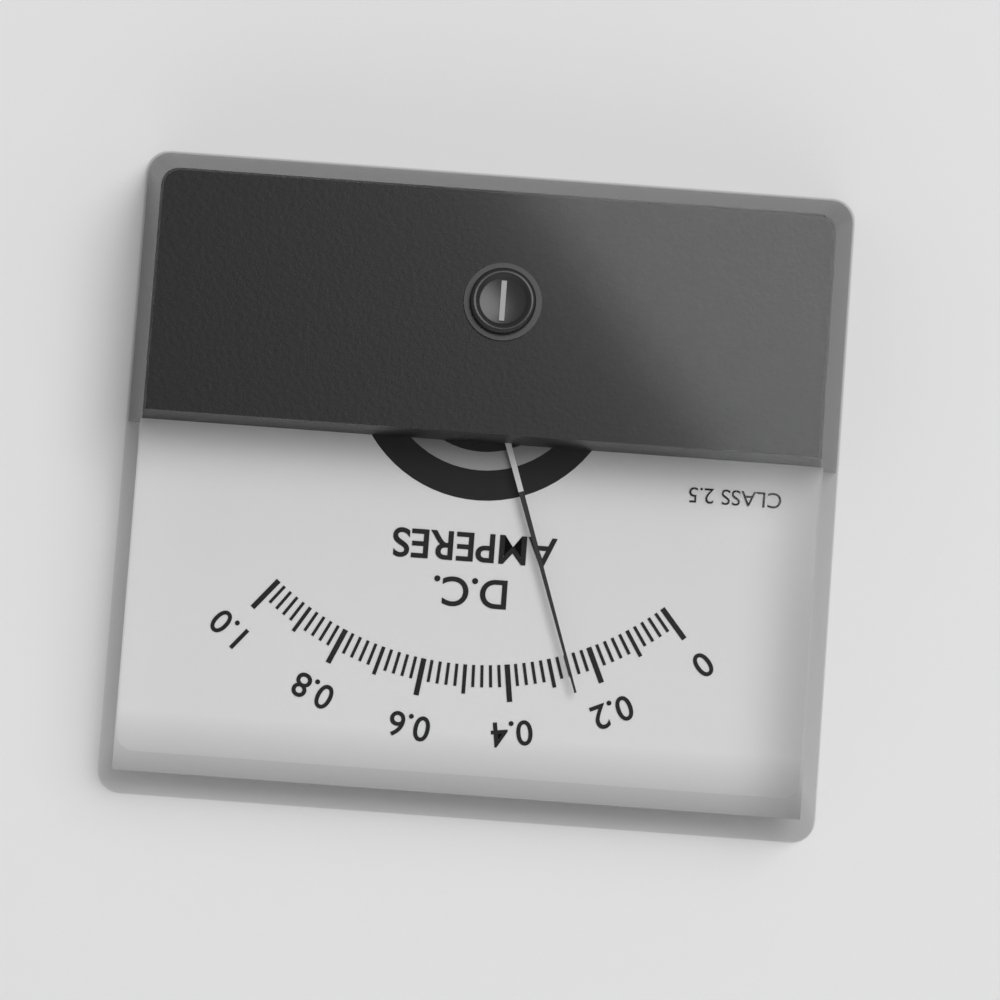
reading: 0.26 A
